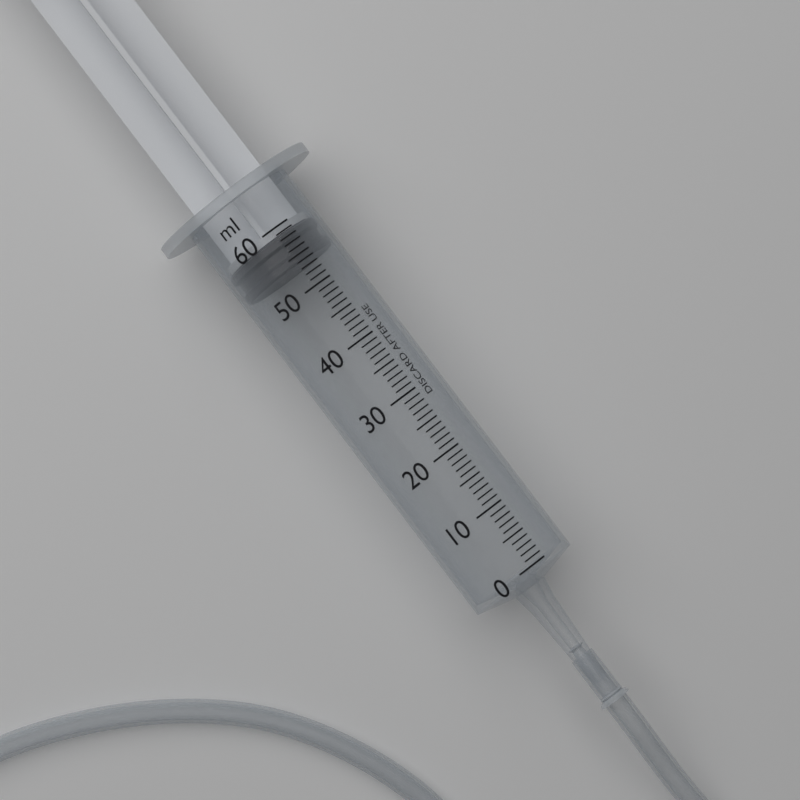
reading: 54 ml
